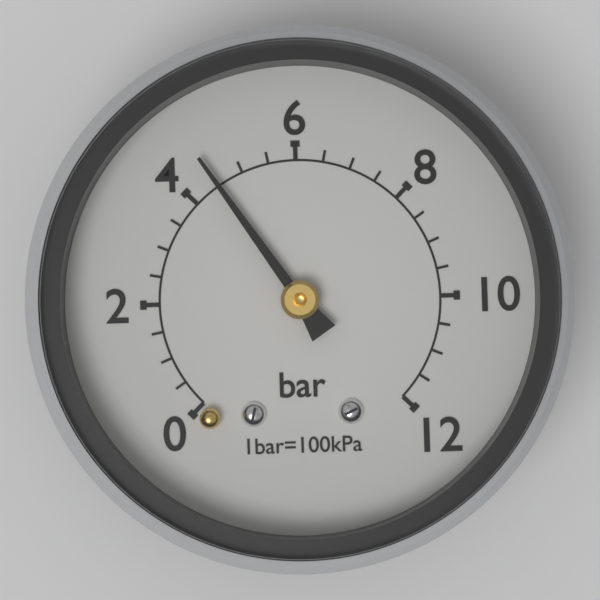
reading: 4.5 bar
